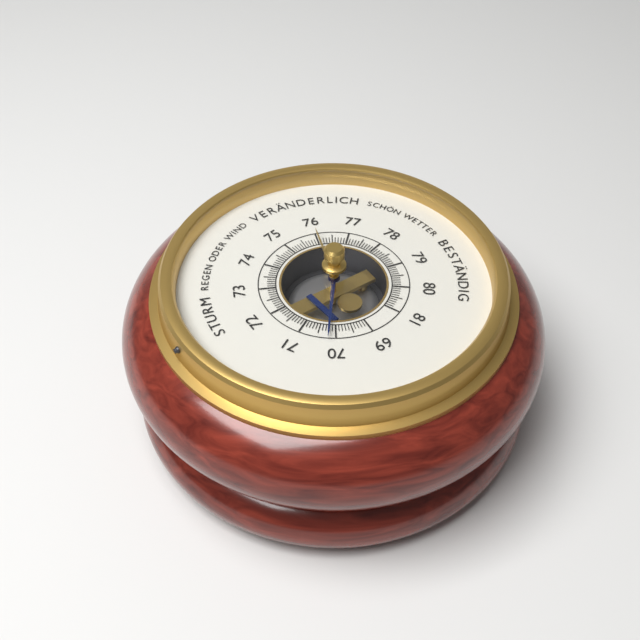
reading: 70.2 (no unit)
